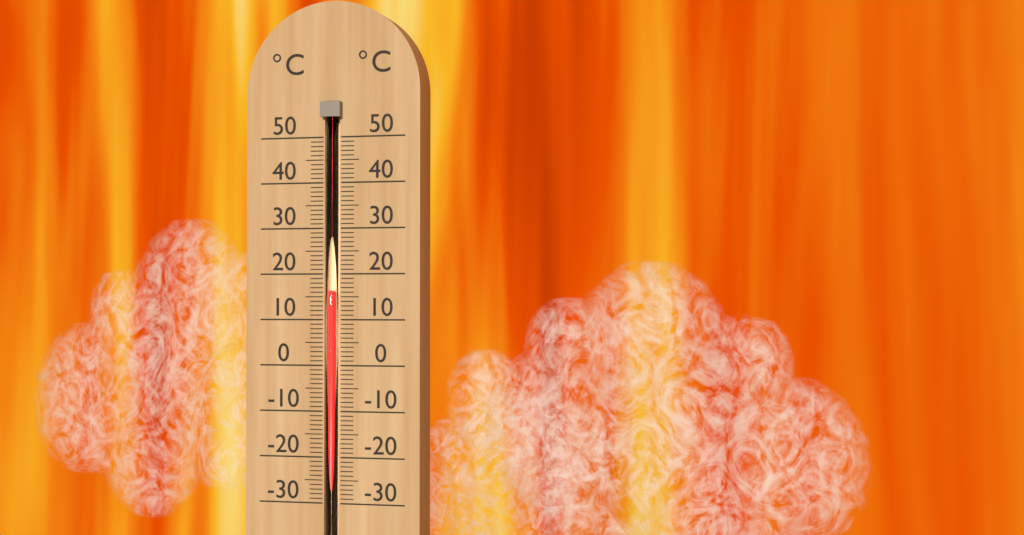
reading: 16 °C
